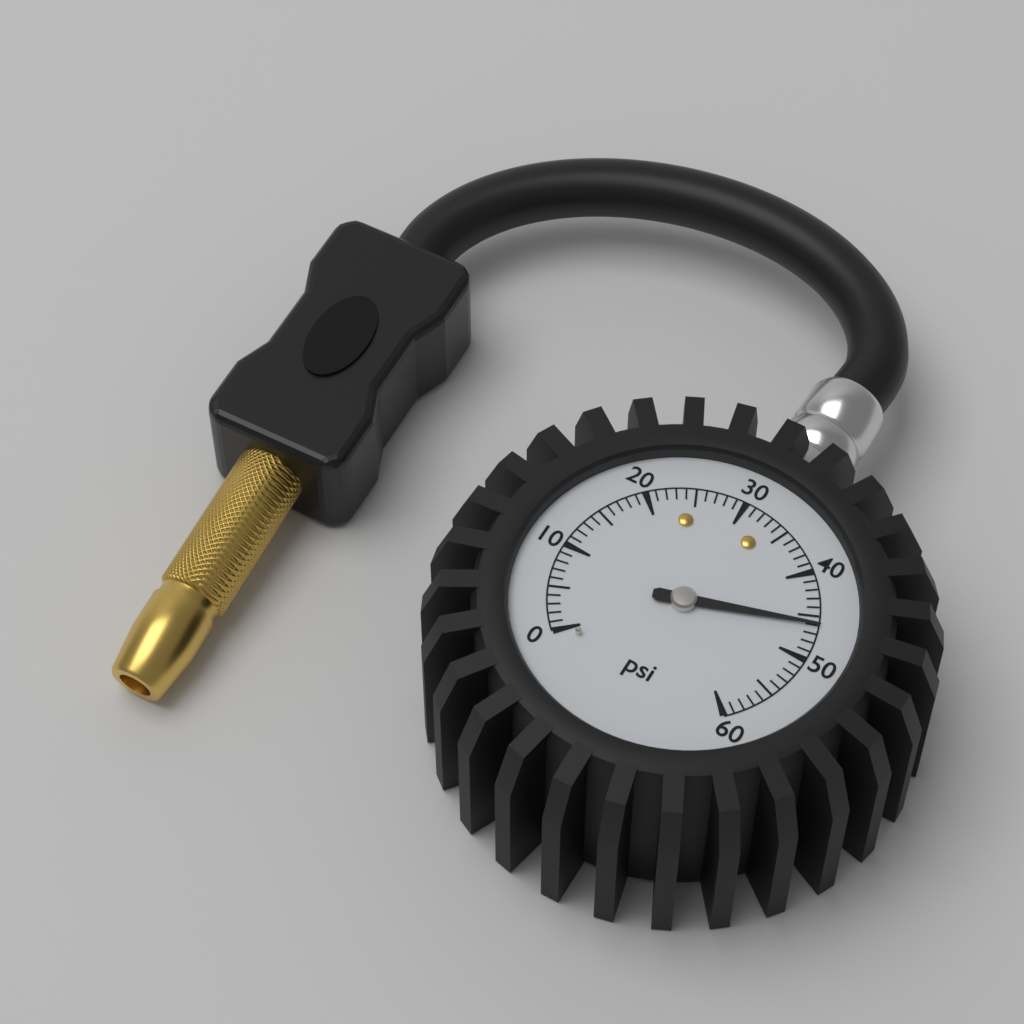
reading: 46 psi
